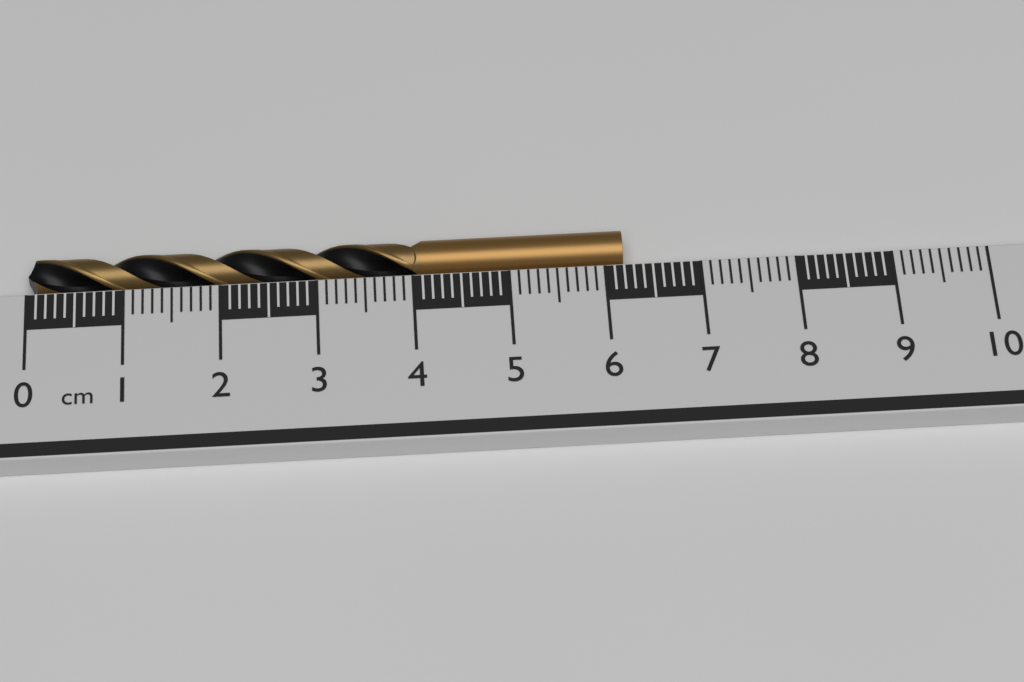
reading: 6.2 cm
